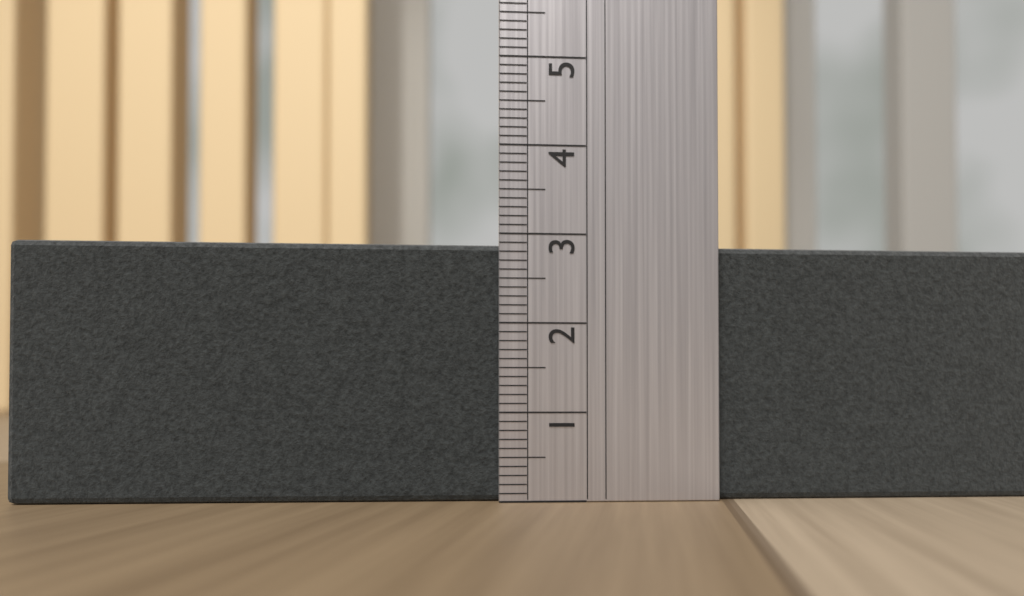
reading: 2.9 (no unit)
